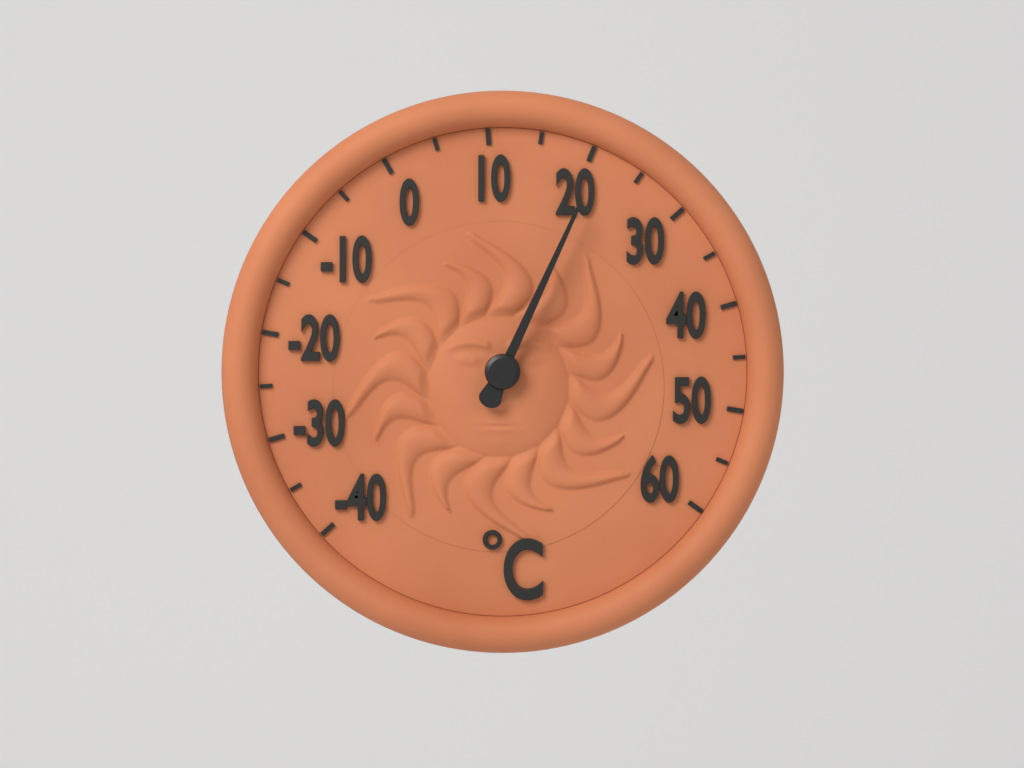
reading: 21 °C
